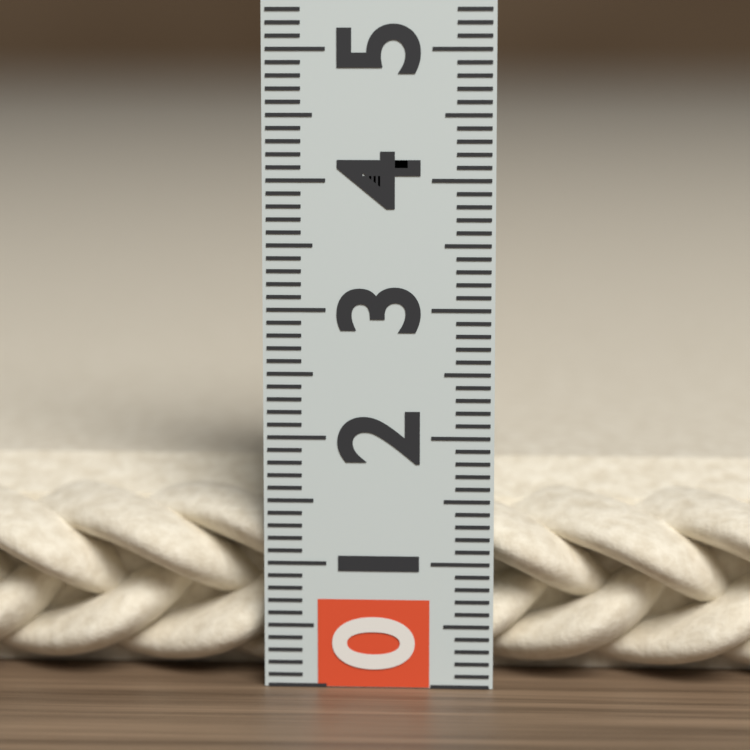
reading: 1.6 (no unit)
